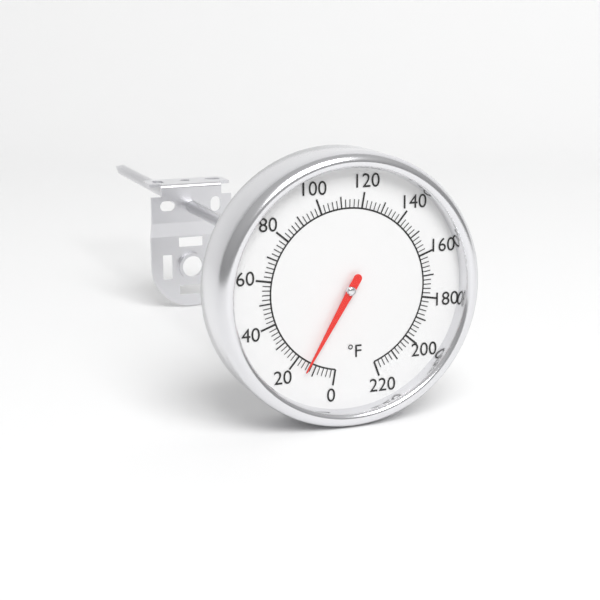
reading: 14 °F
